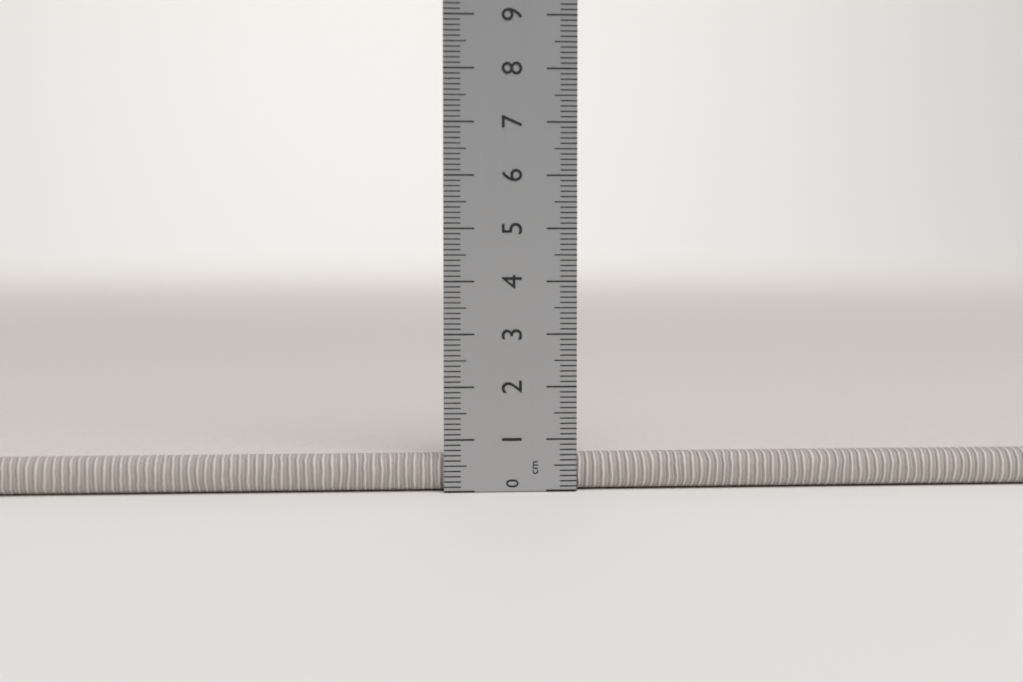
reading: 0.7 cm
